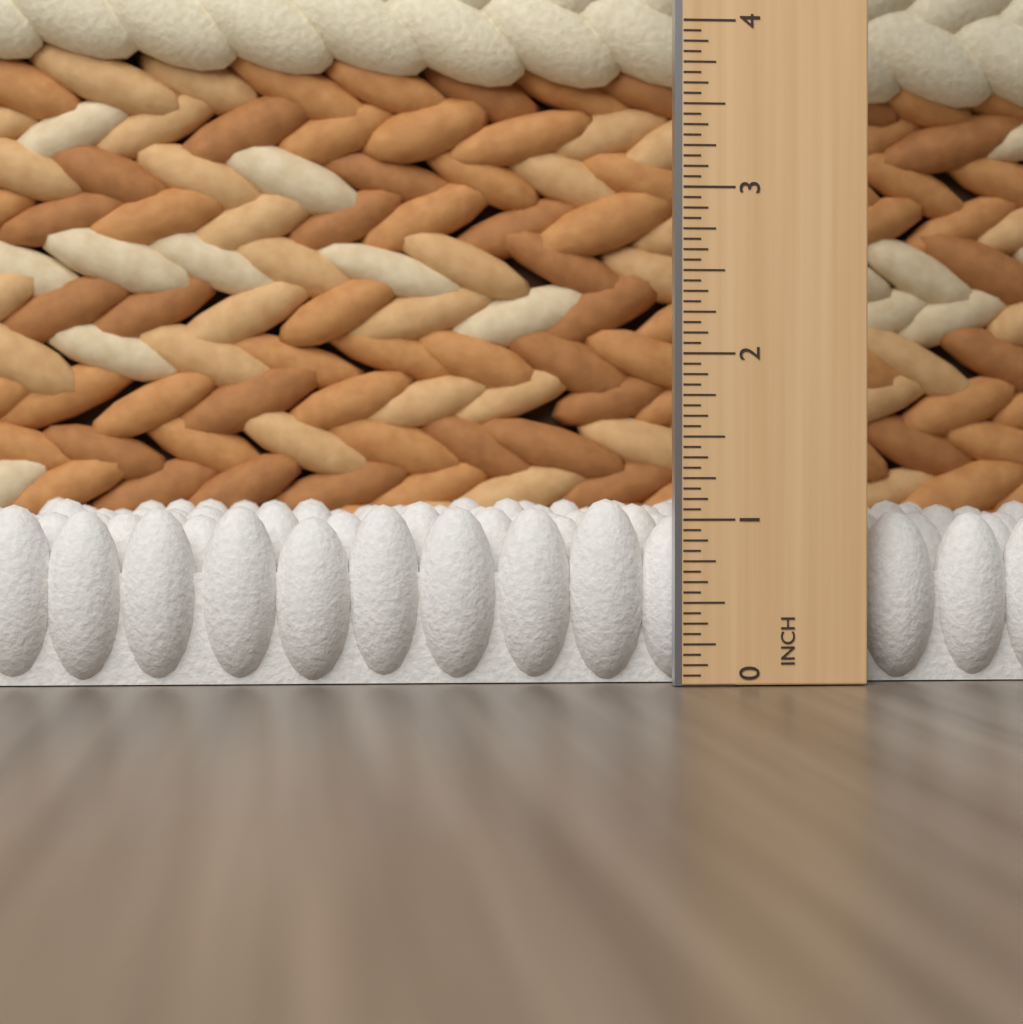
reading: 1.1250 in
